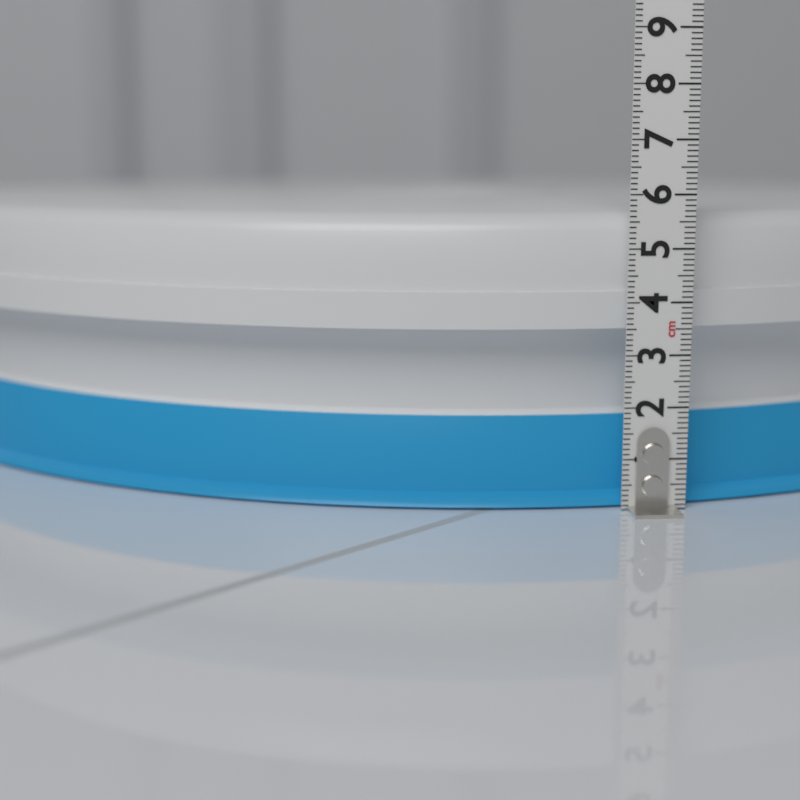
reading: 5.7 cm
